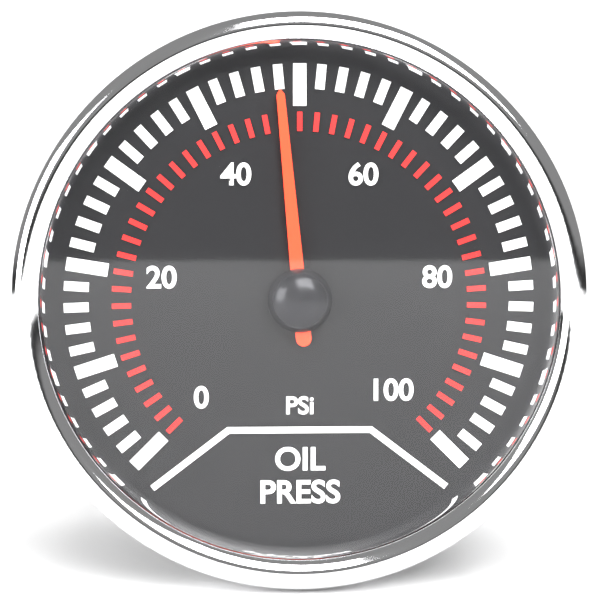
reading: 48 psi
